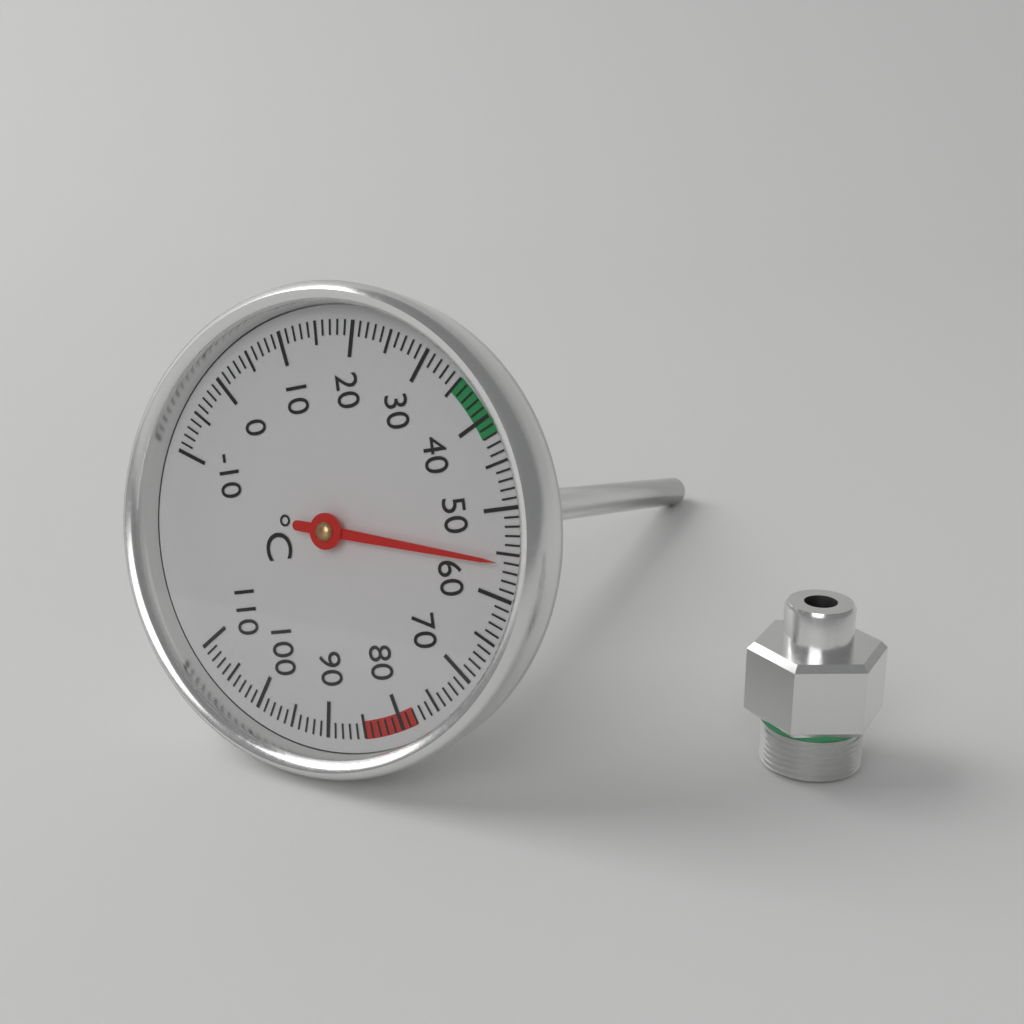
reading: 56 °C
